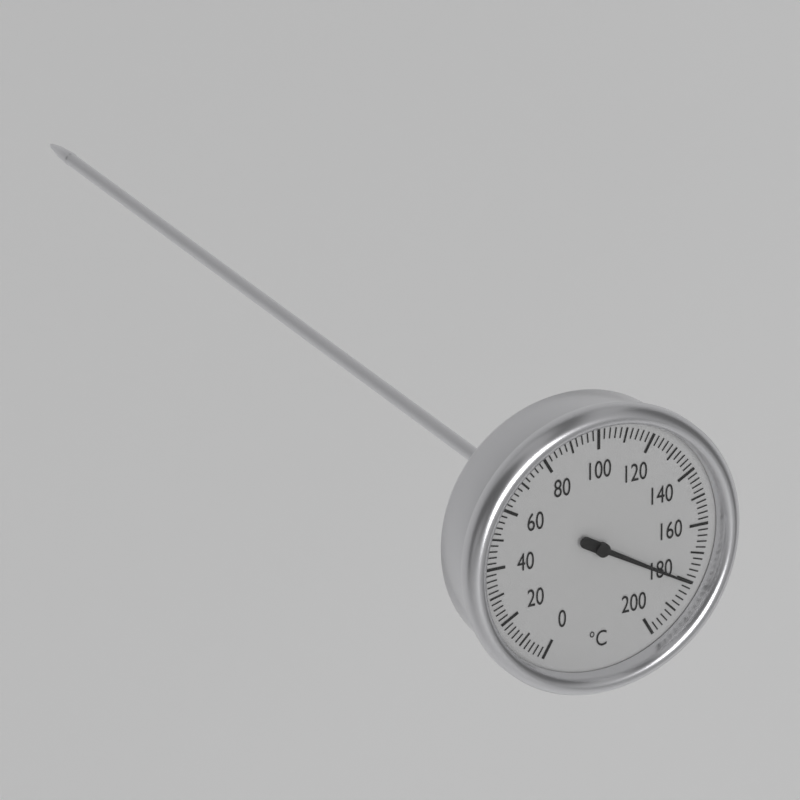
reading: 180 °C
